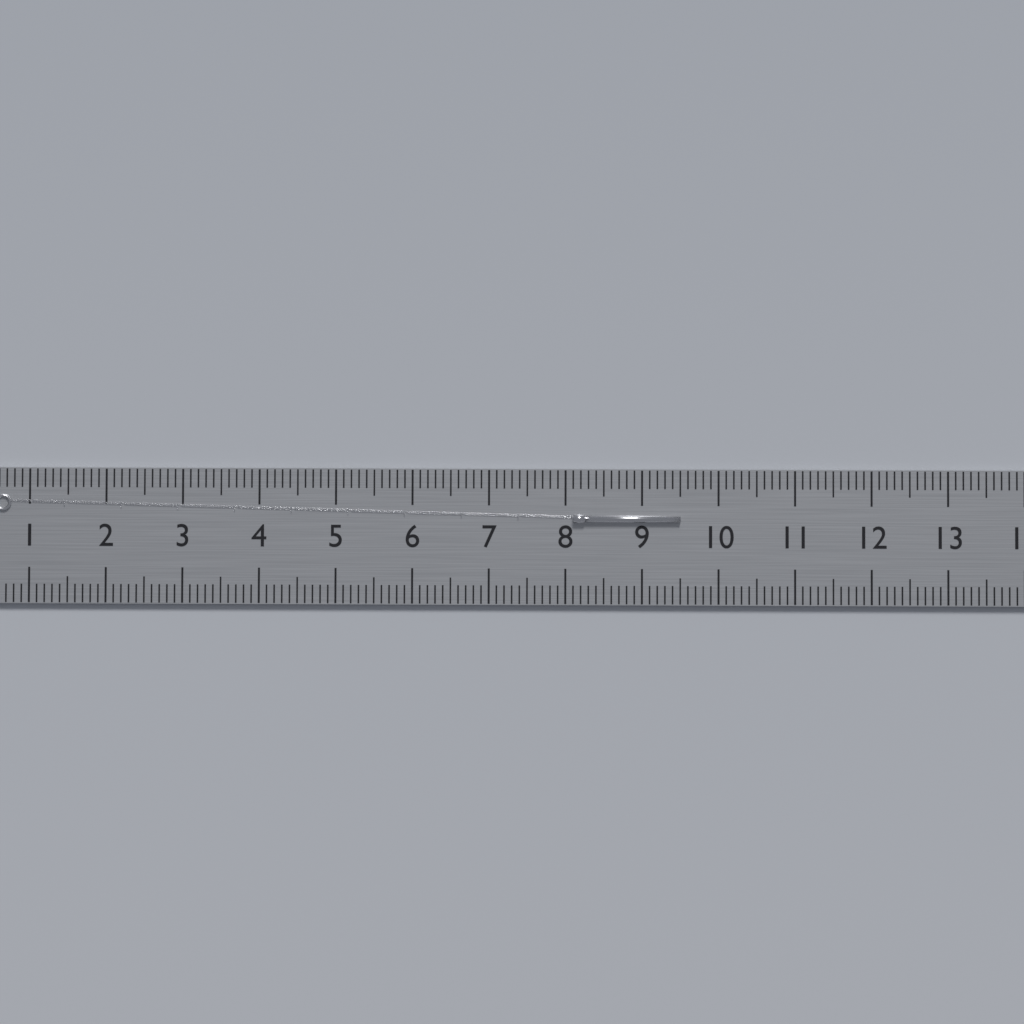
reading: 9.5 cm
